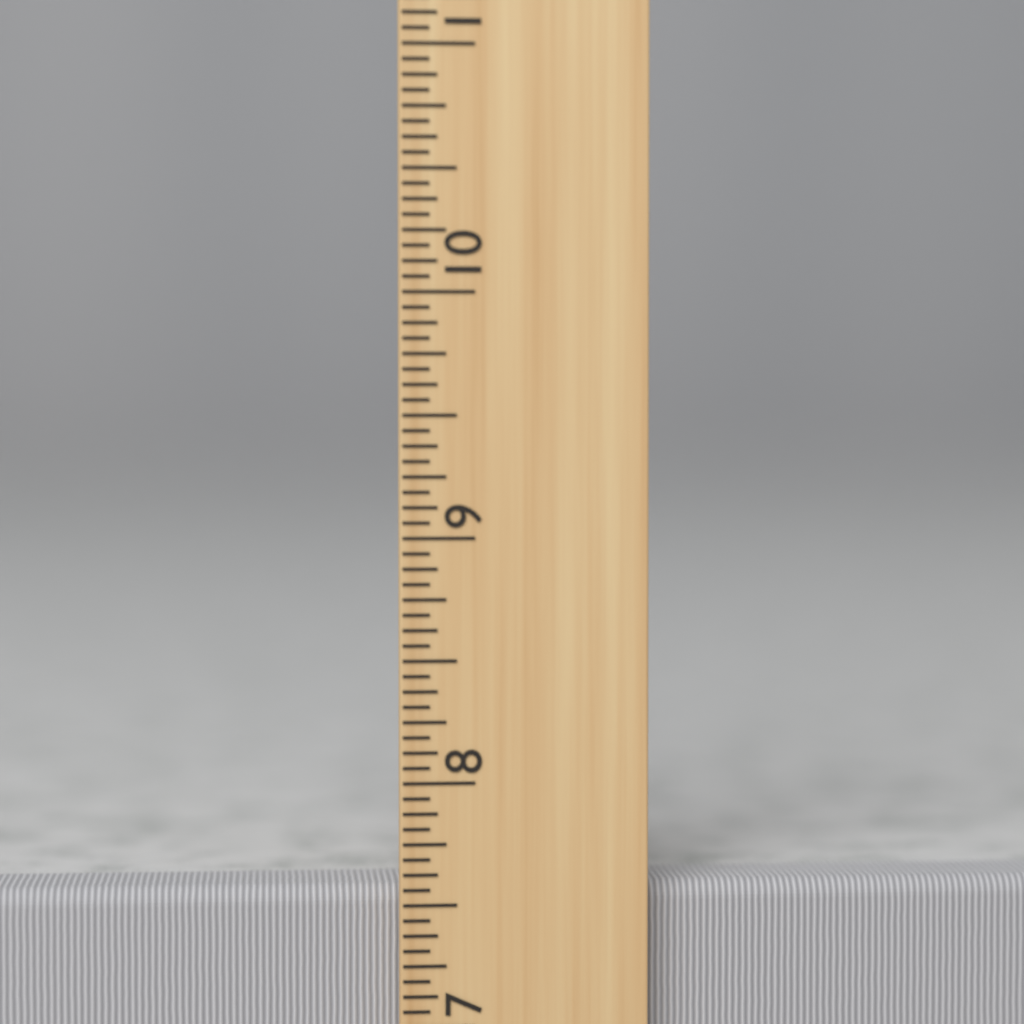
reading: 7.5625 inch
